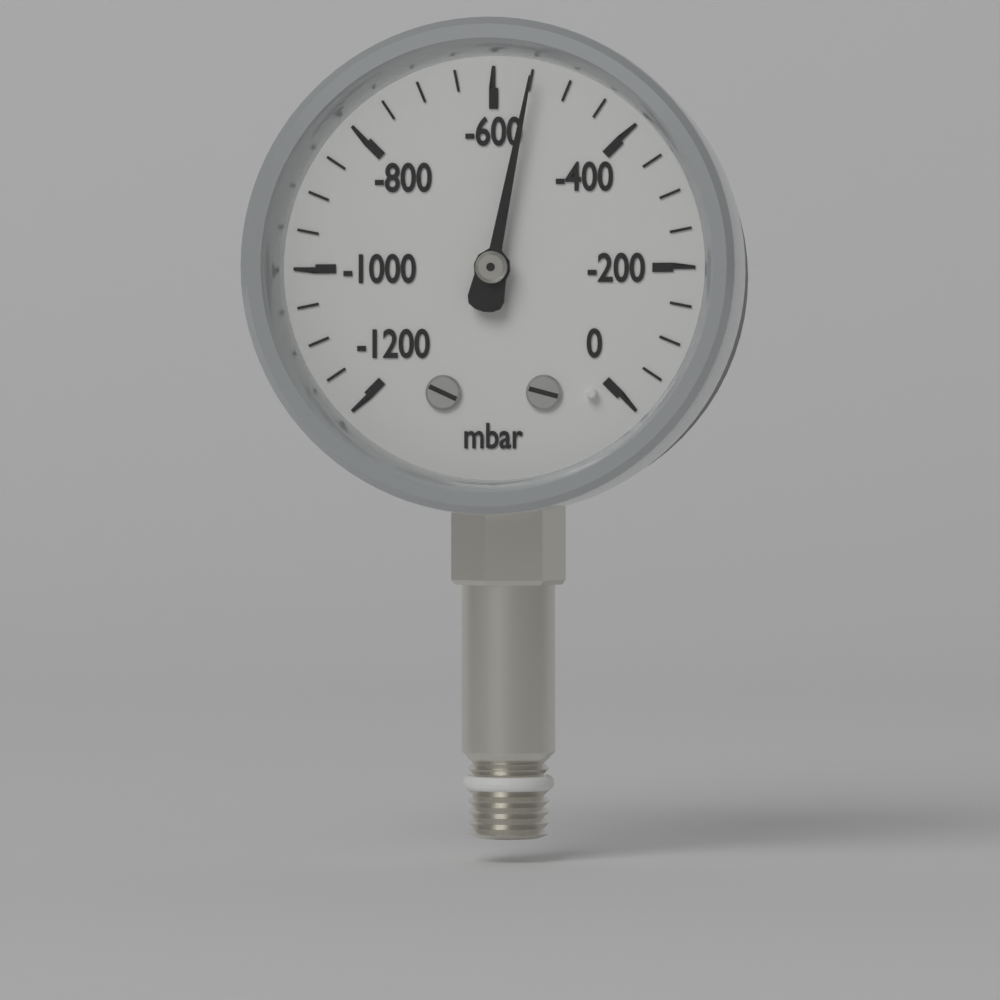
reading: -550 mbar
